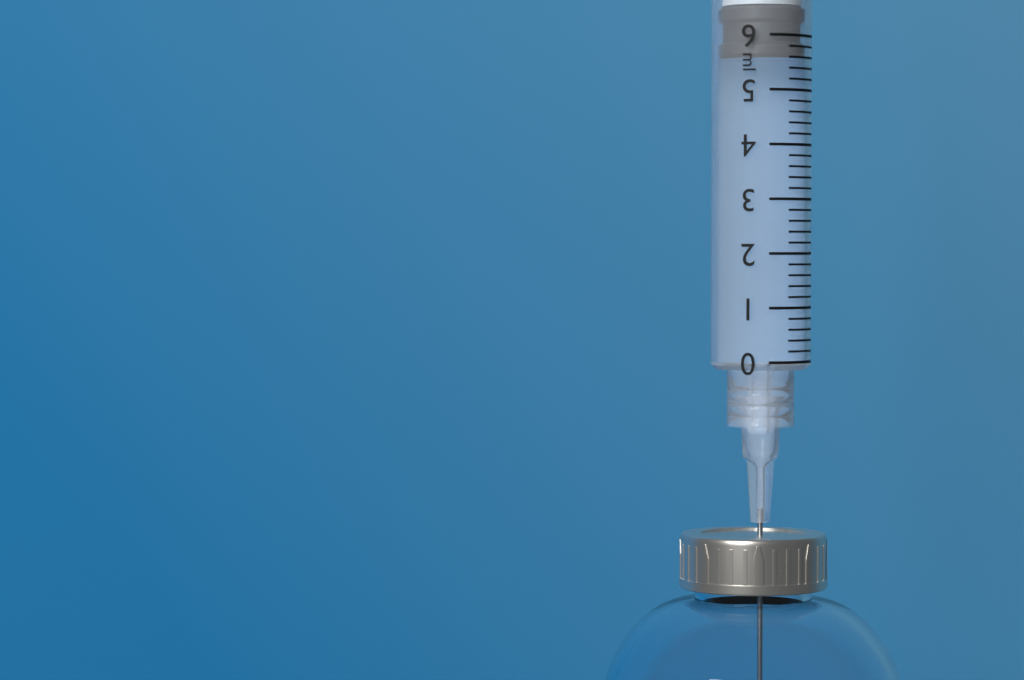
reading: 5.6 ml
